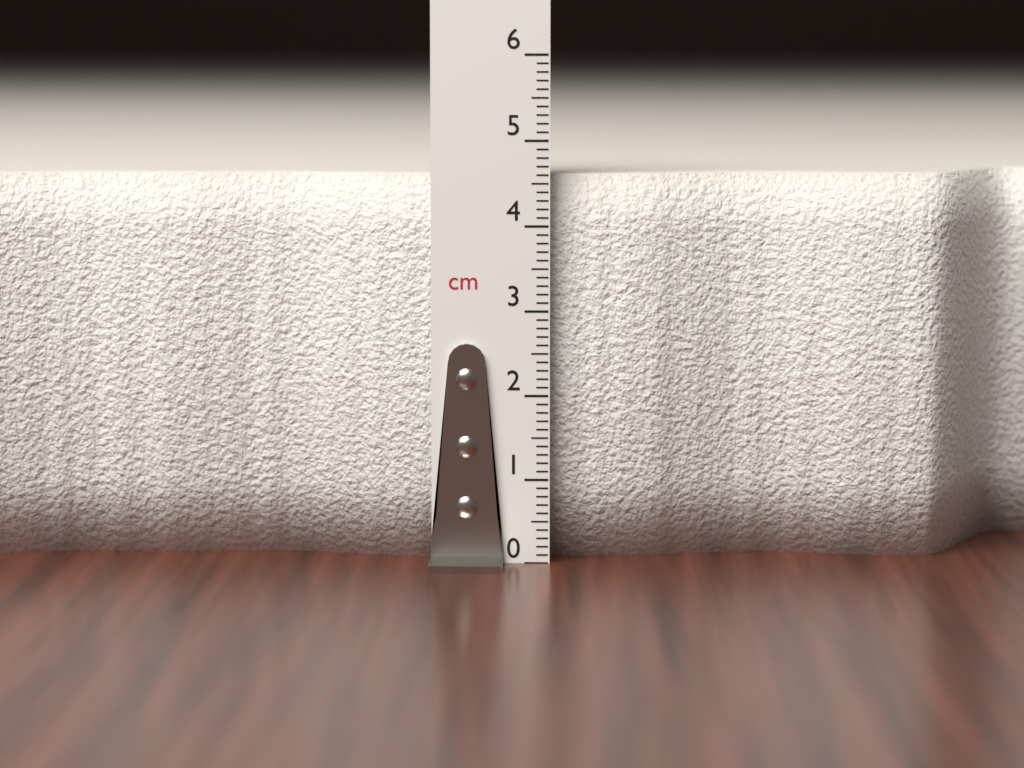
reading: 4.6 cm
